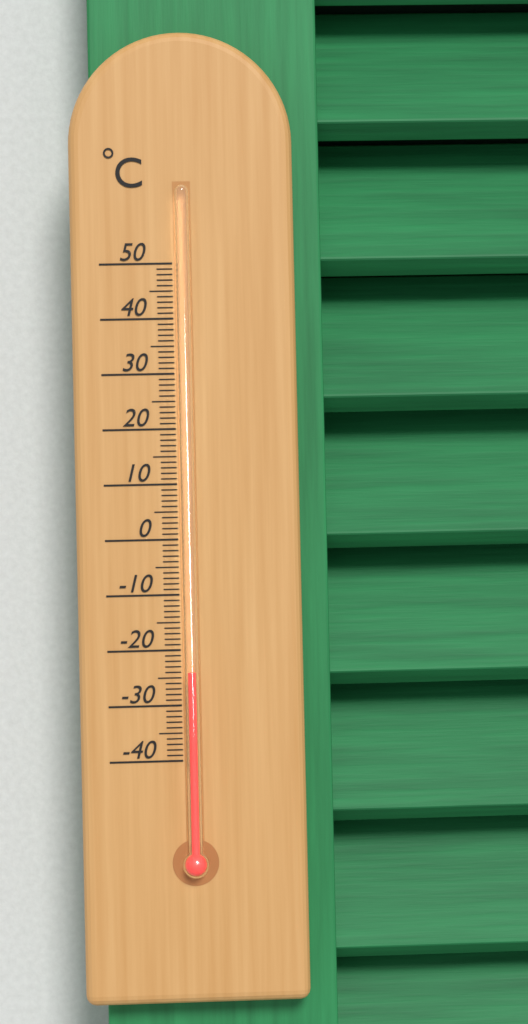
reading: -24 °C
